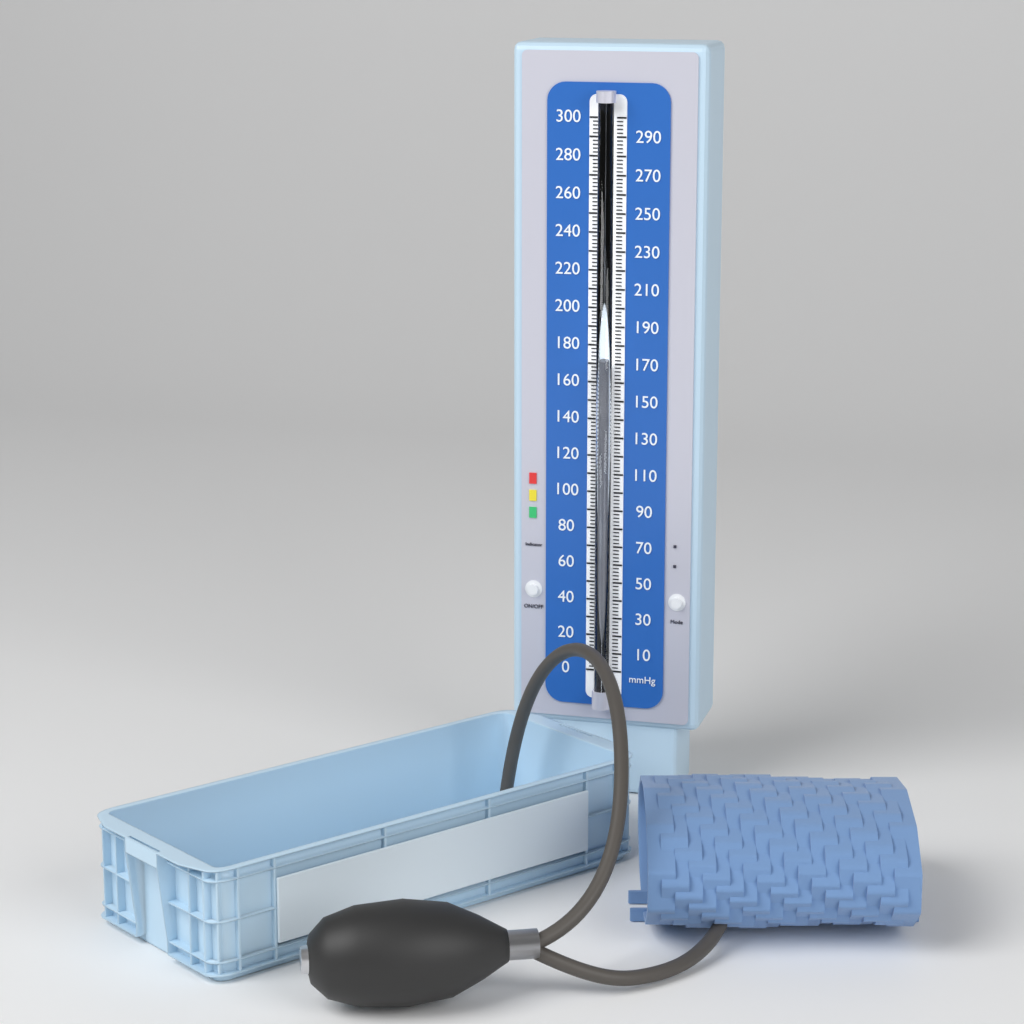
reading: 172 mmHg
